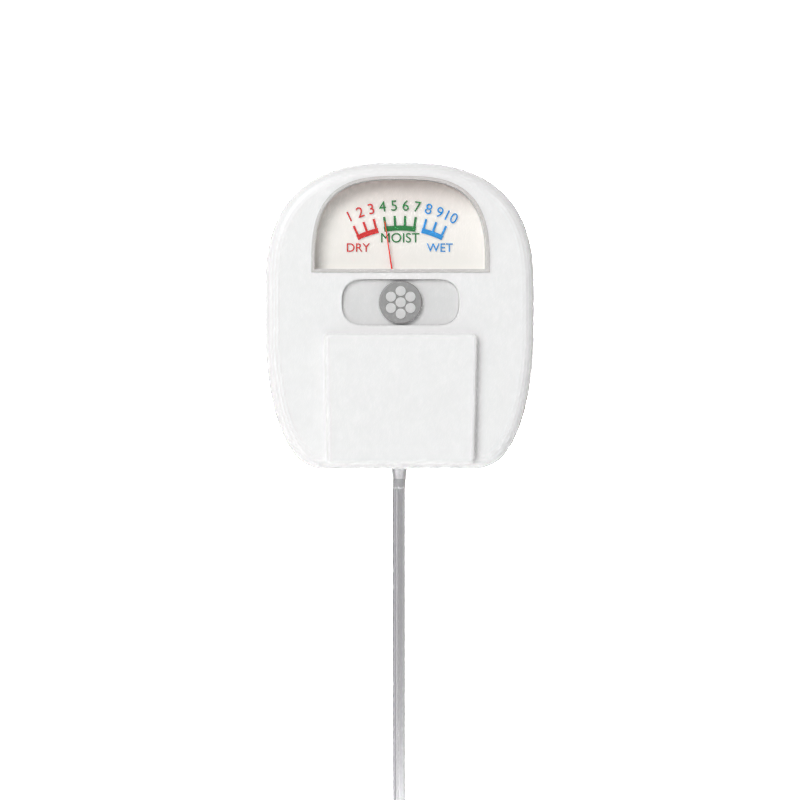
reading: 4 (no unit)
